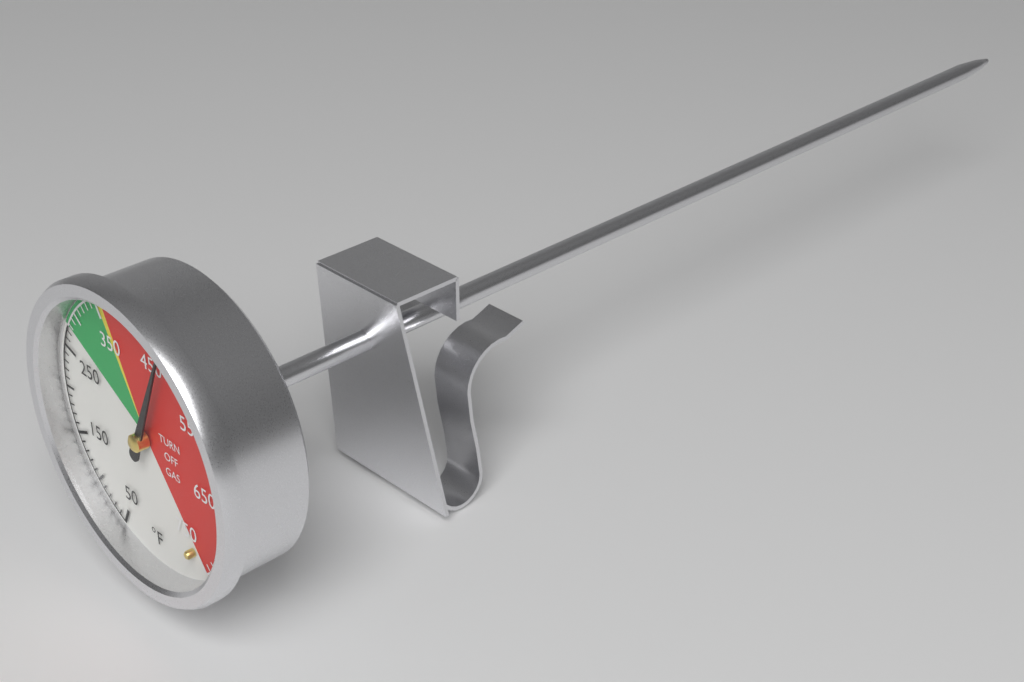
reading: 470 °F
